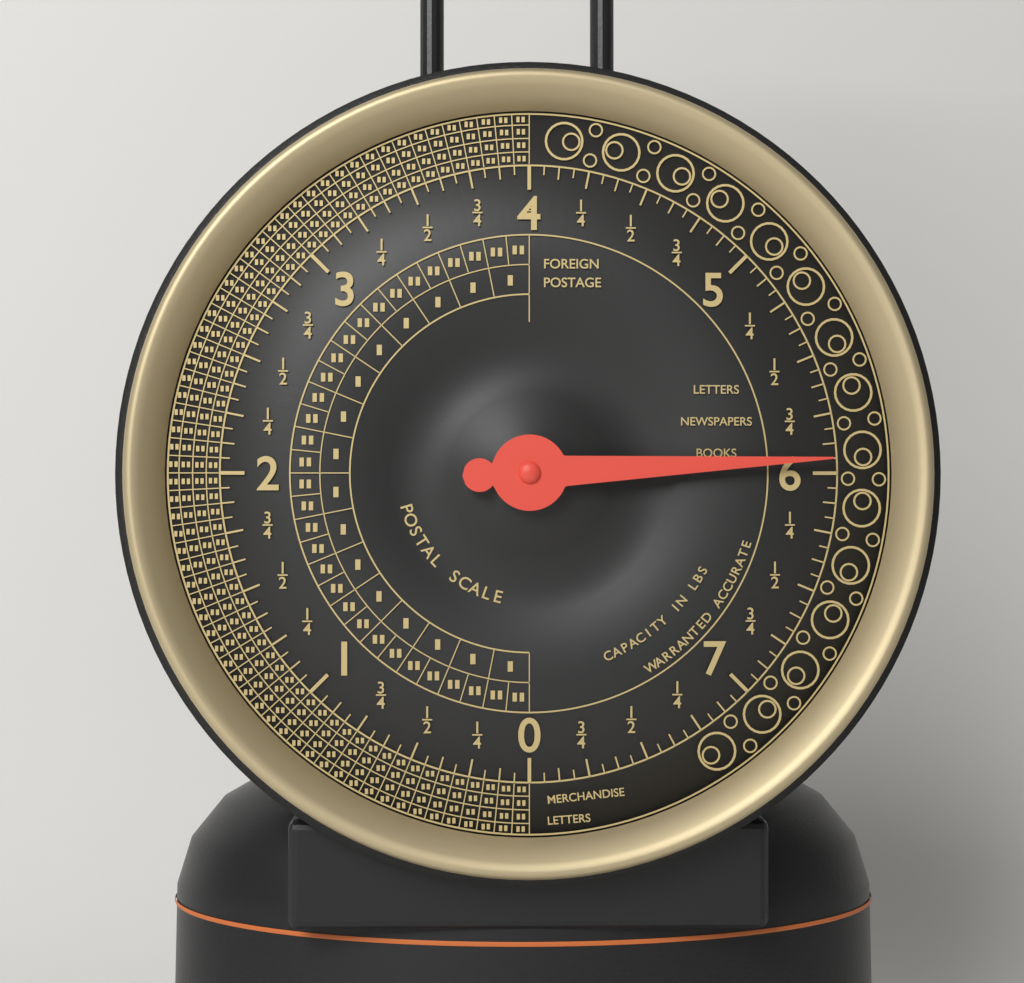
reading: 5.9375 lbs
